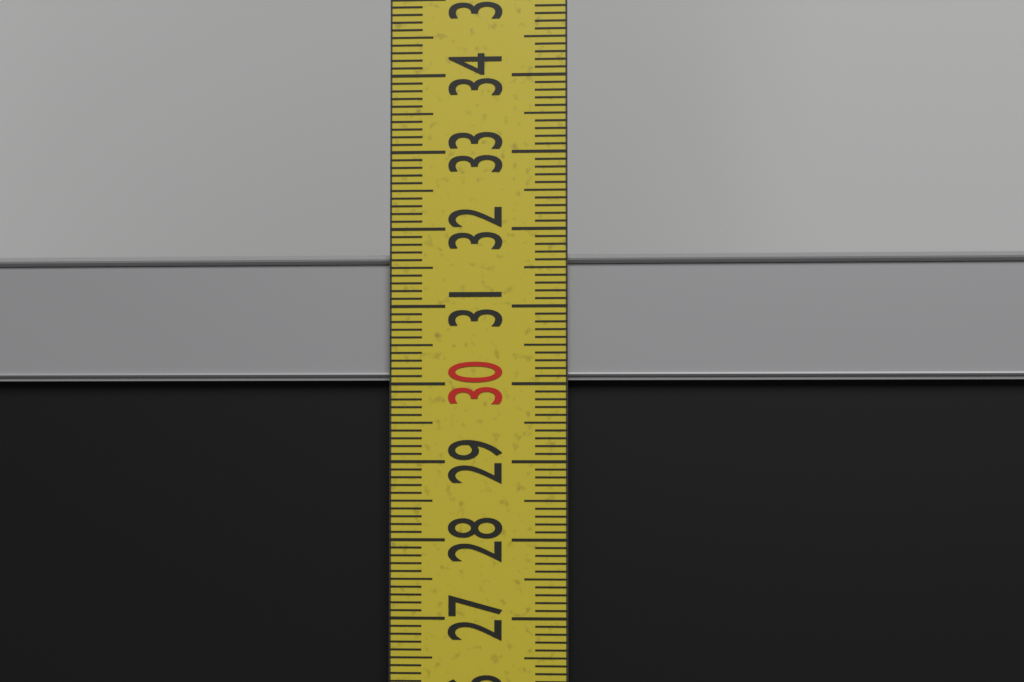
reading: 31.7 cm
